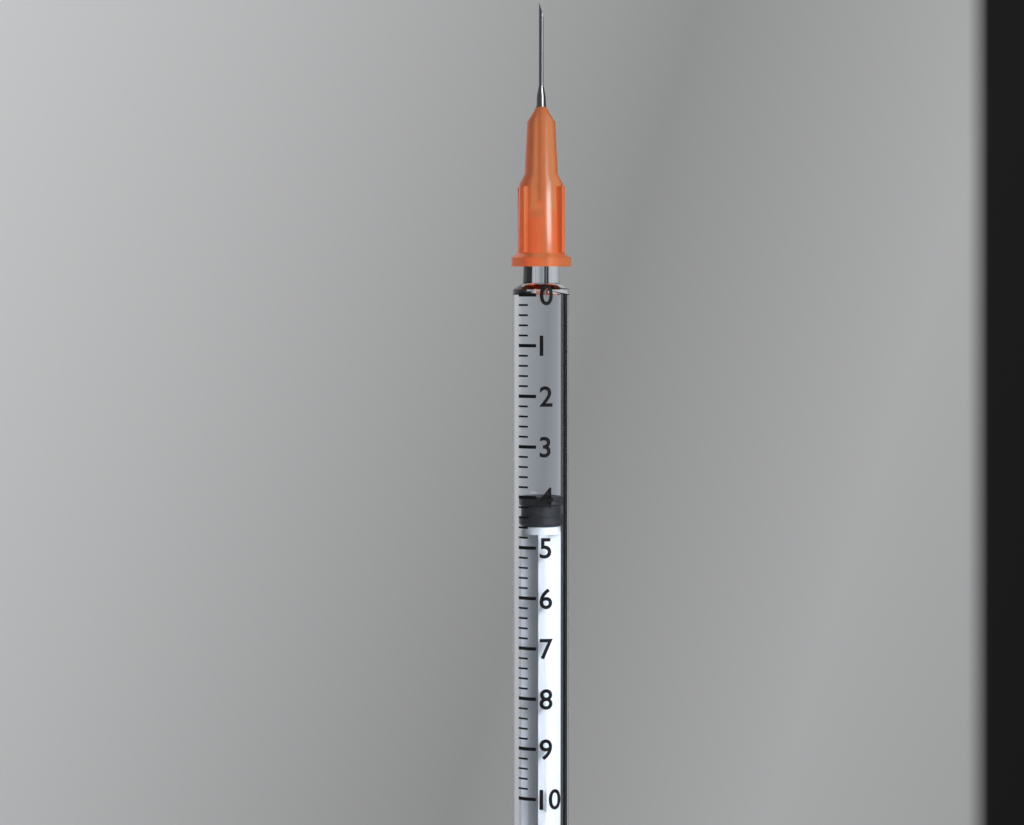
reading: 4.0 (no unit)
